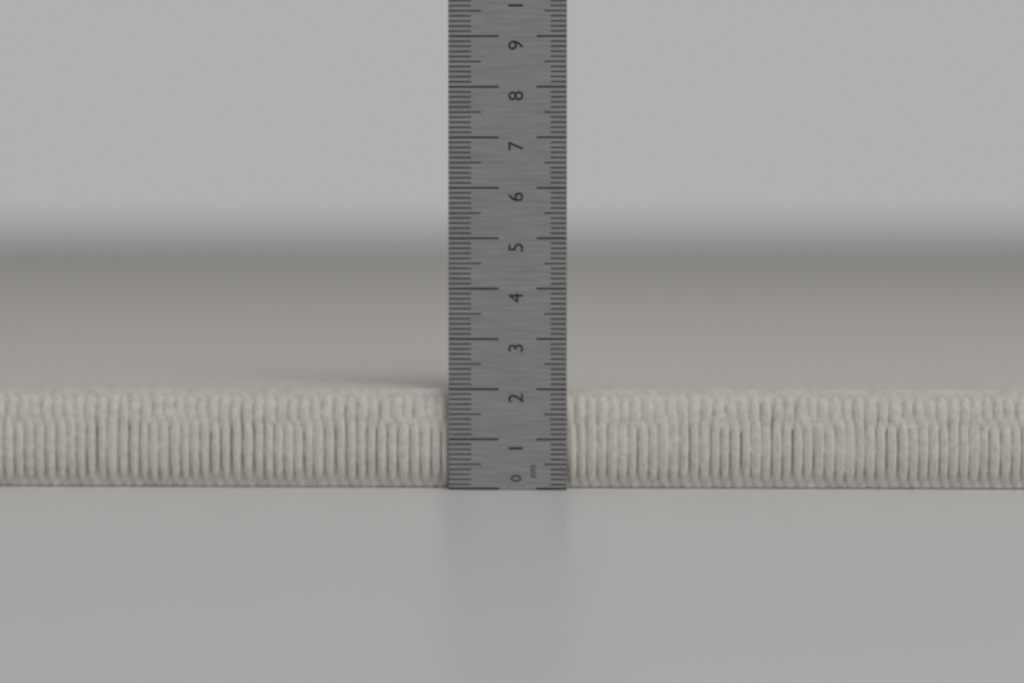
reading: 2.0 cm
